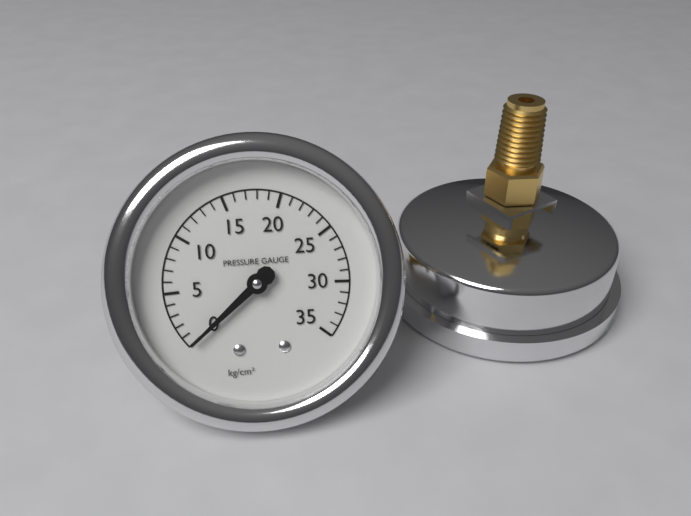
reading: 0 kg/cm²
